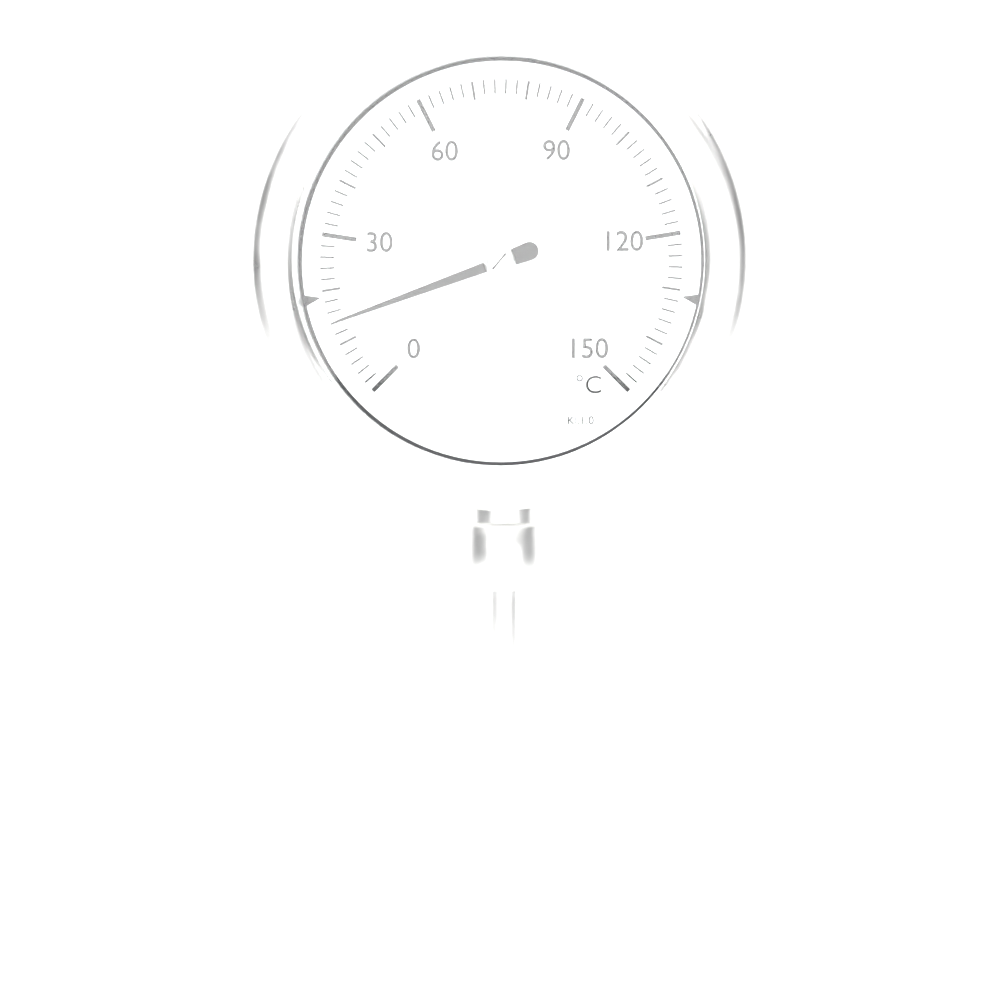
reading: 14 °C
